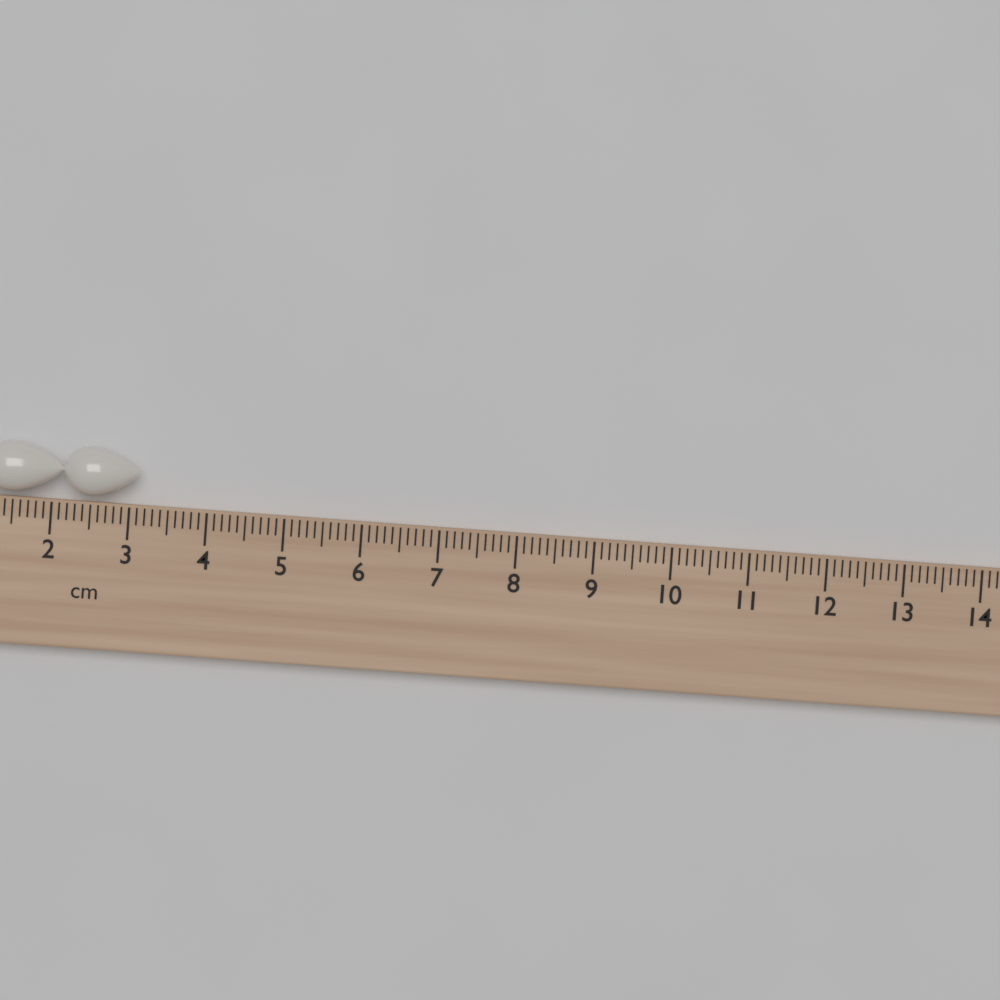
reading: 3.1 cm
